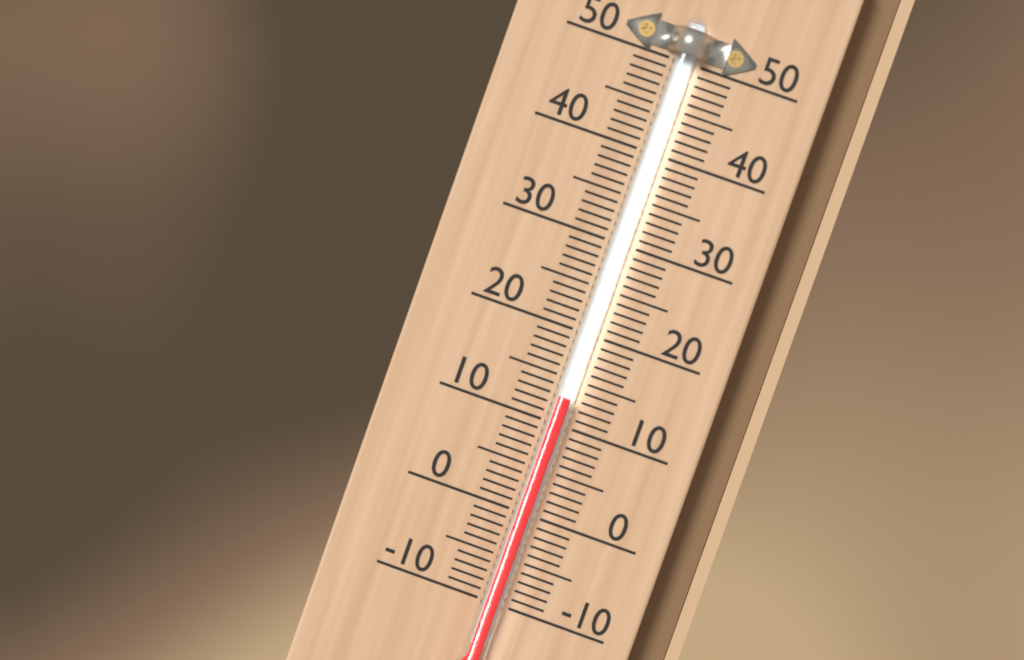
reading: 13 (no unit)
